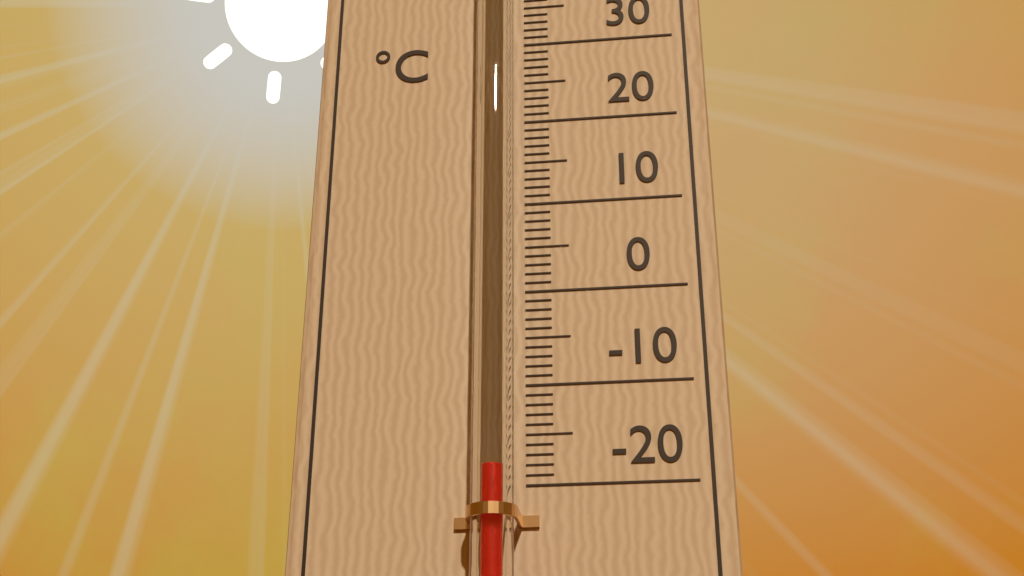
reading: -19 °C
